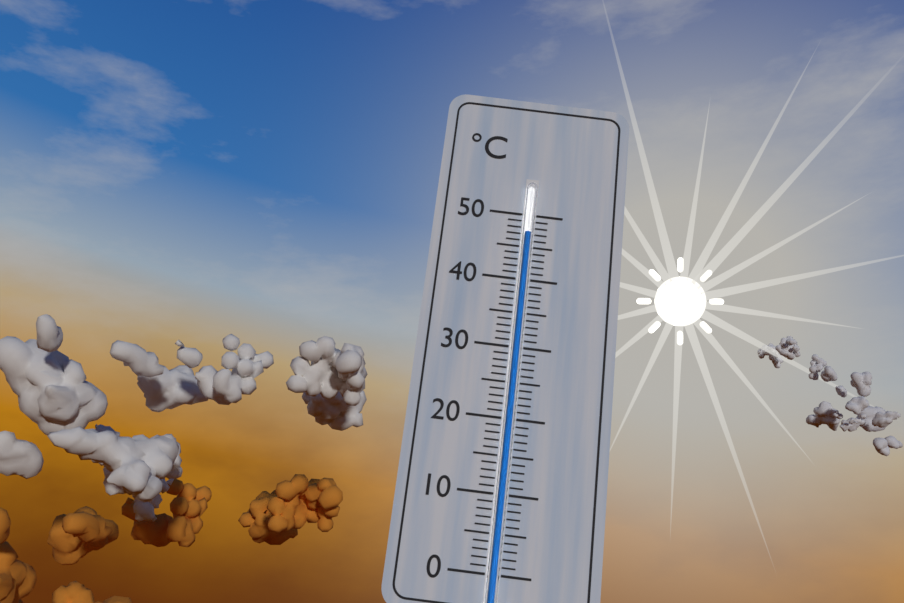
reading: 47 °C
